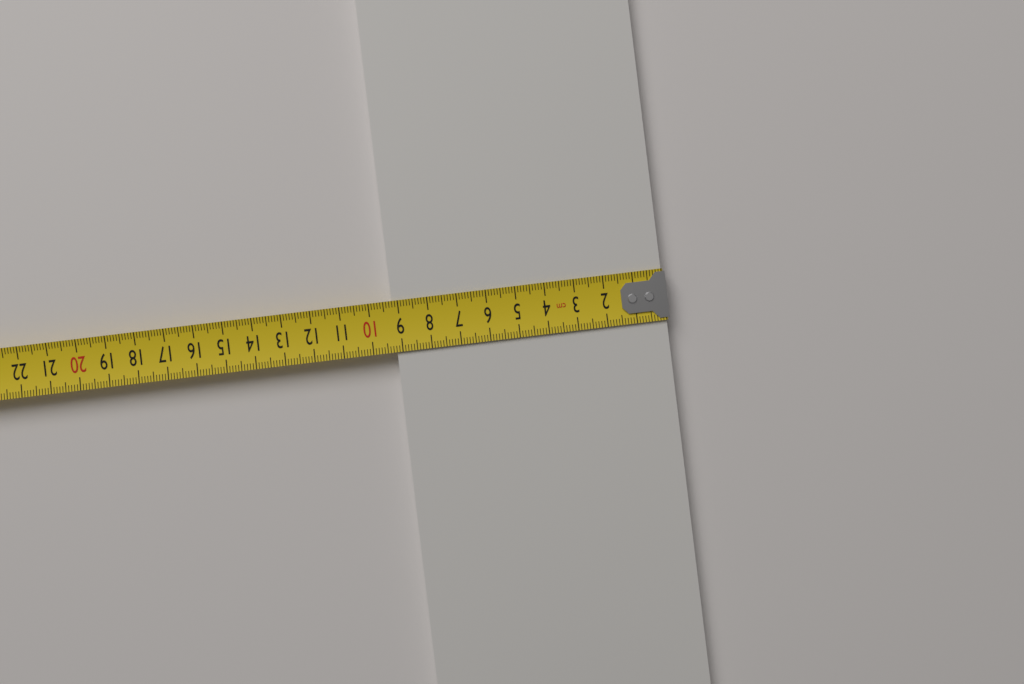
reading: 9.2 cm
